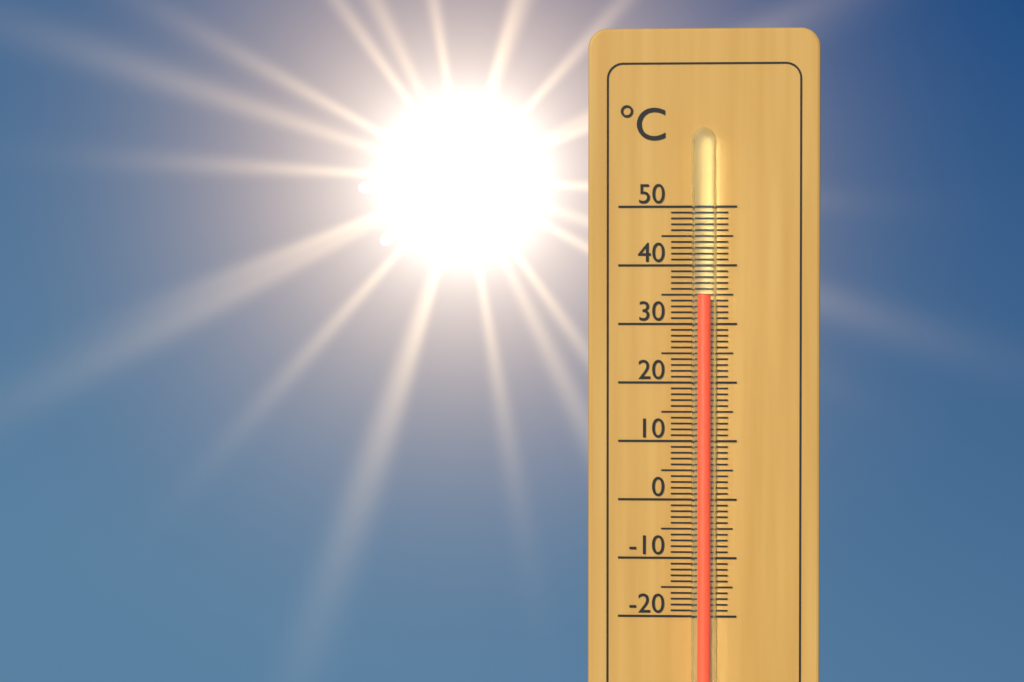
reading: 35 °C
